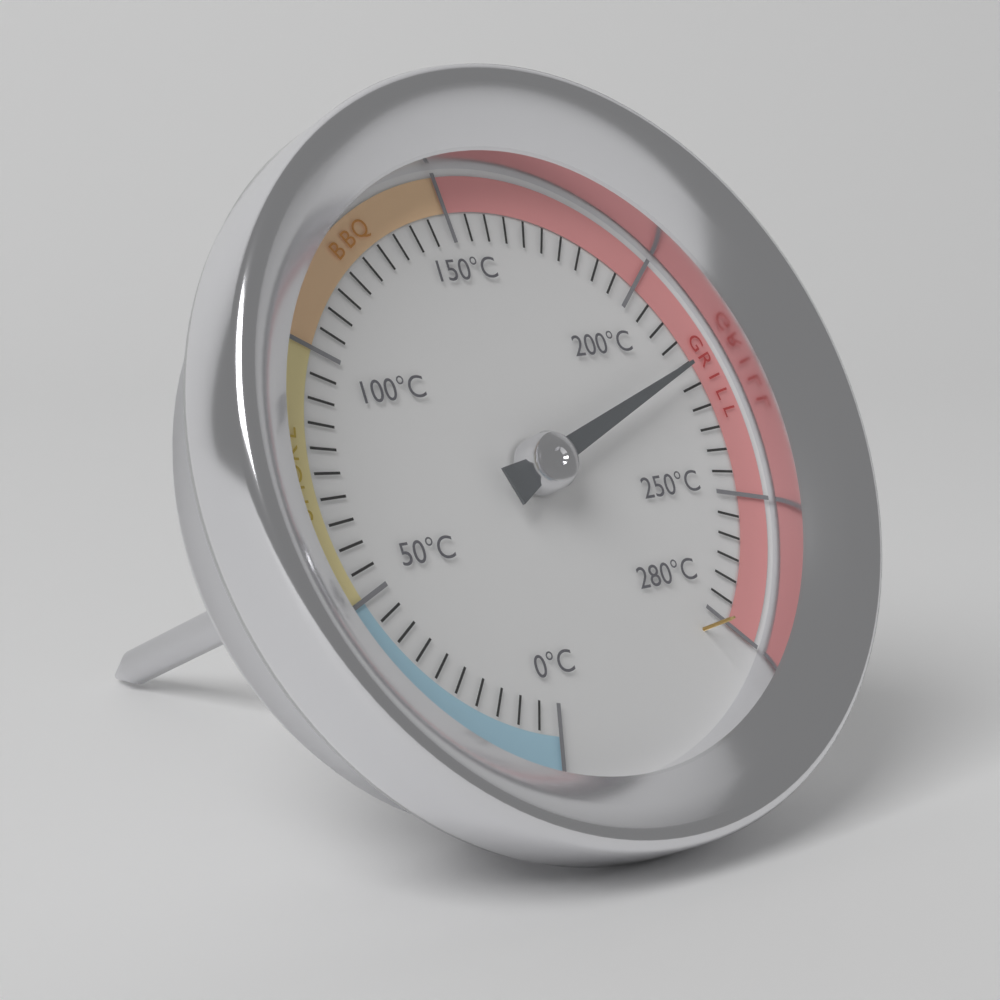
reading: 220 °C
